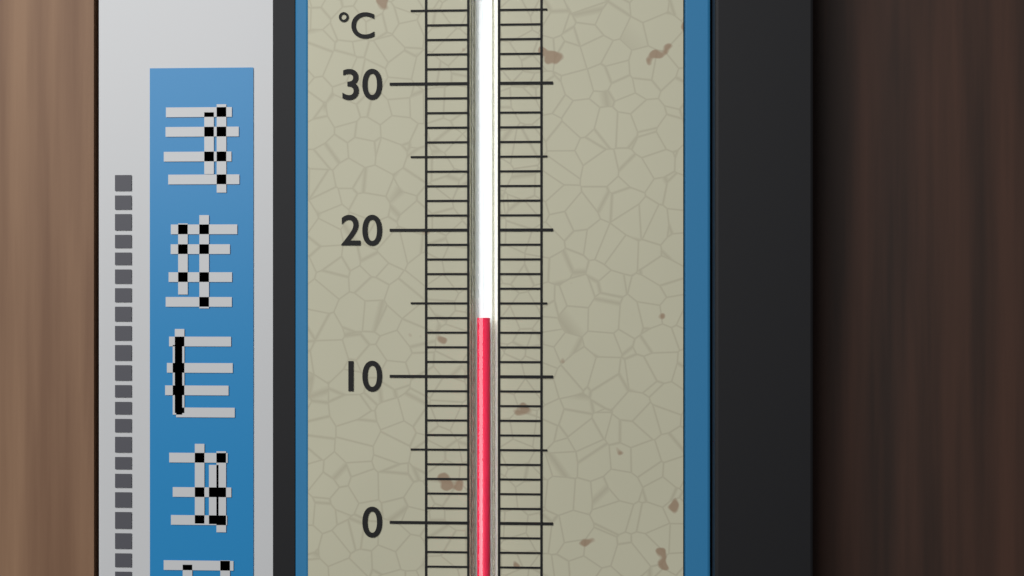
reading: 14 °C
